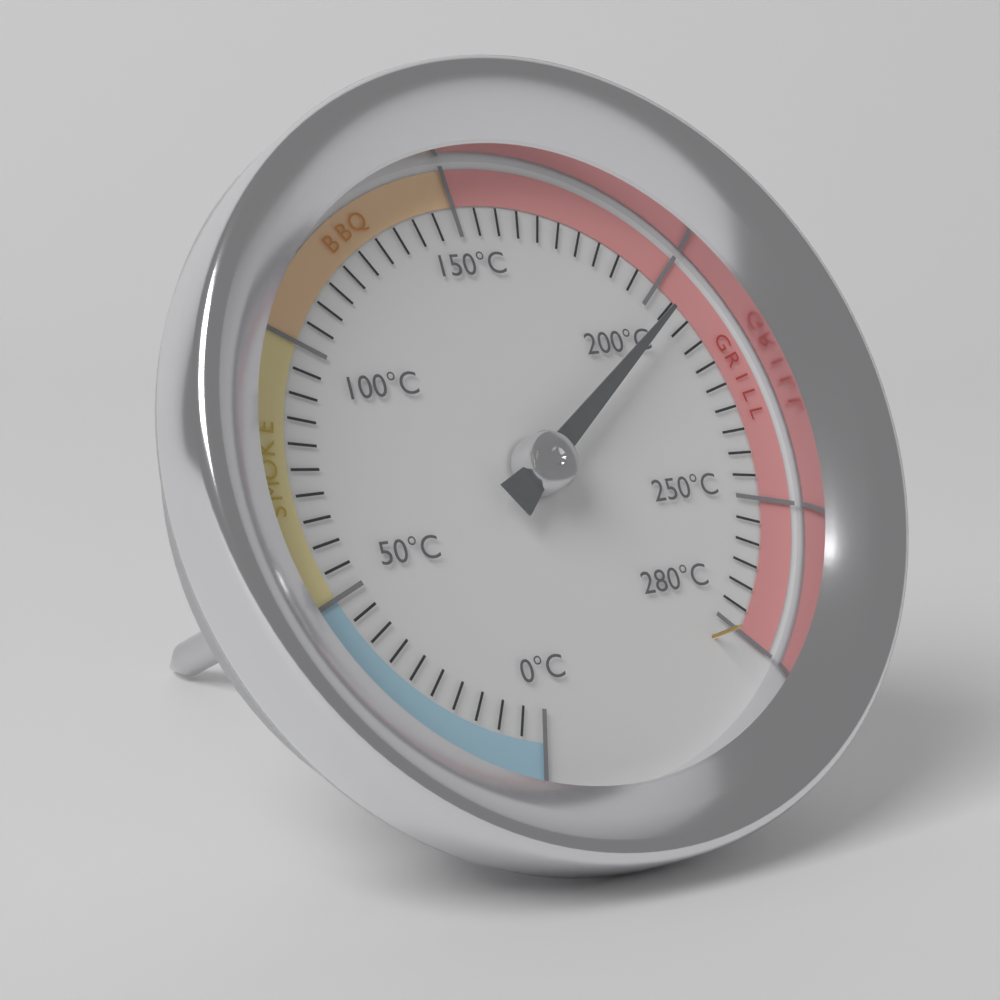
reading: 205 °C
